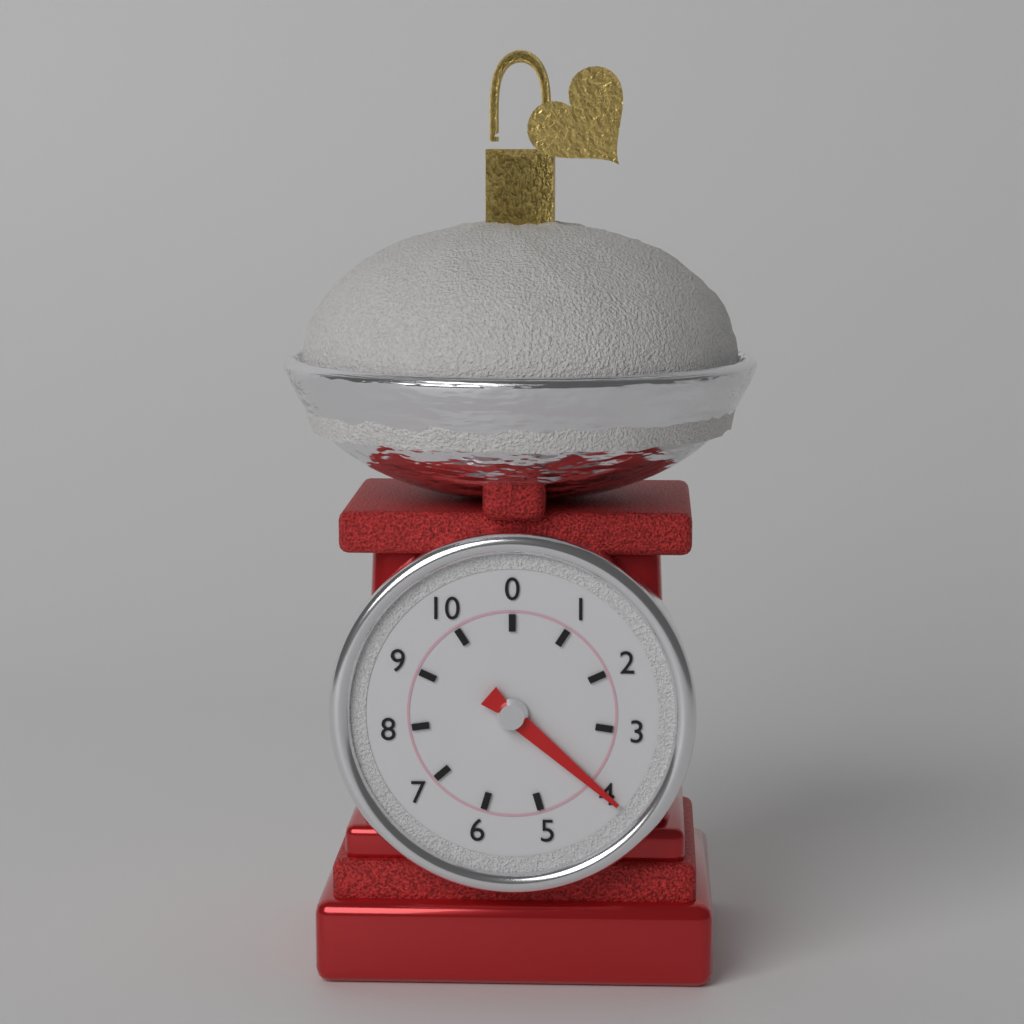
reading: 4 (no unit)
